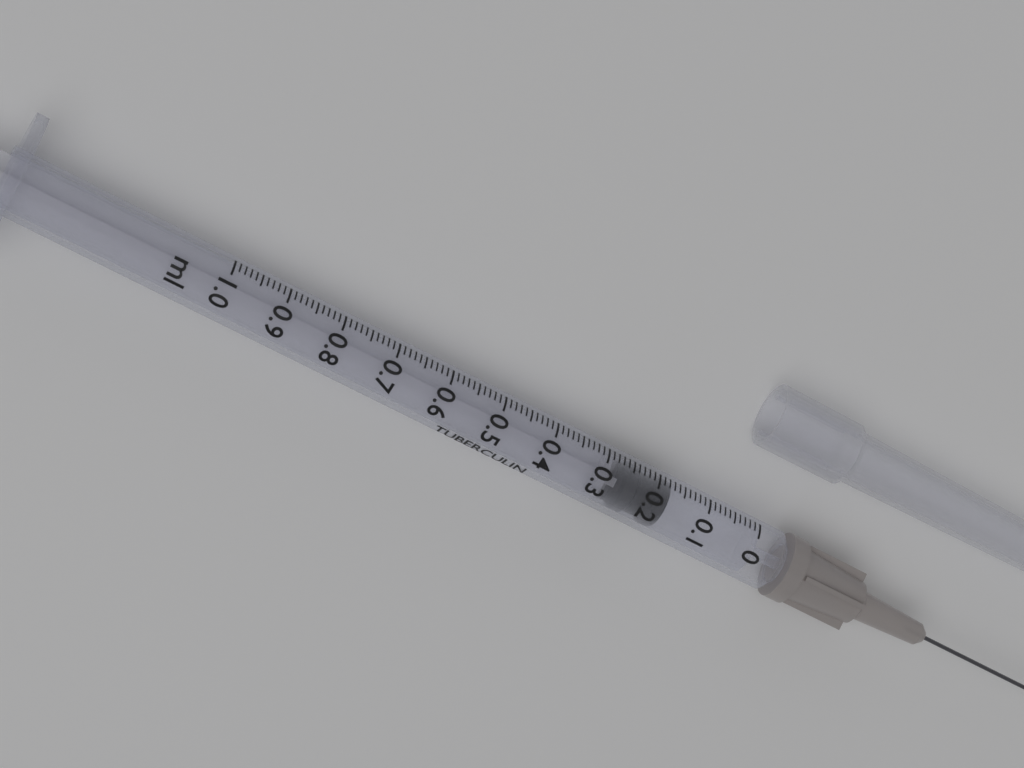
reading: 0.17 ml
